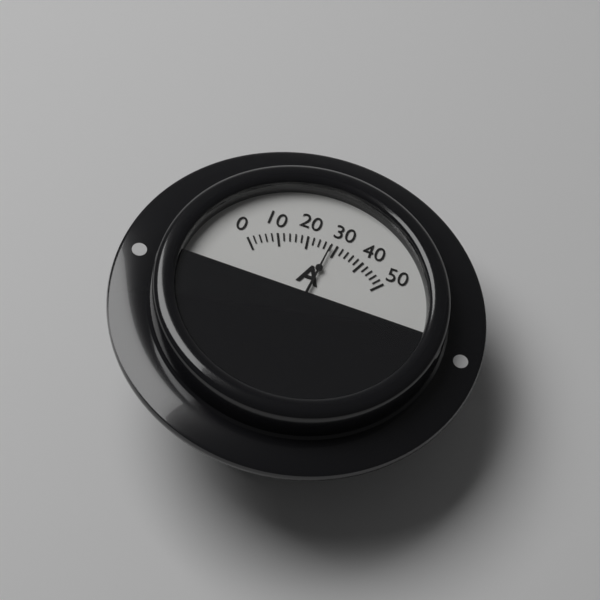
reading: 28 A
